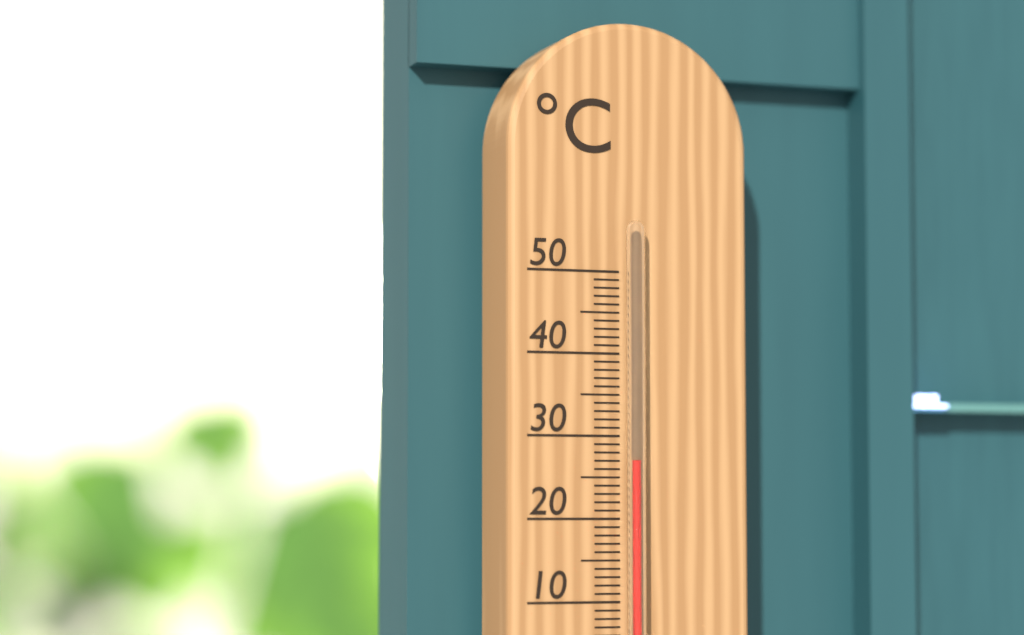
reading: 27 °C
